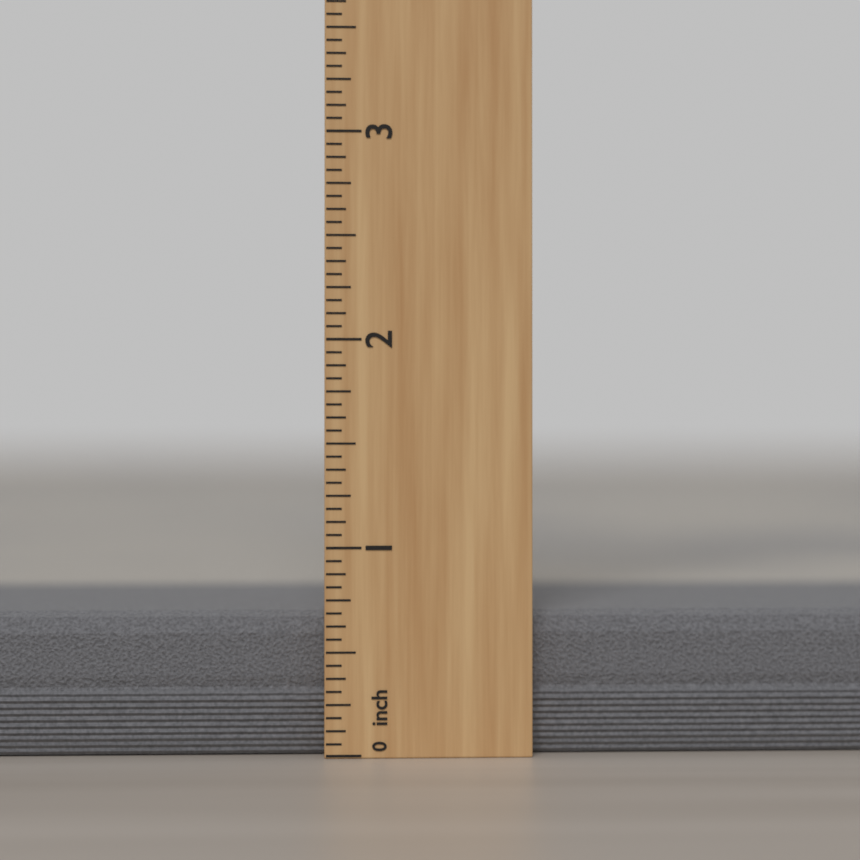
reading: 0.6875 inch
